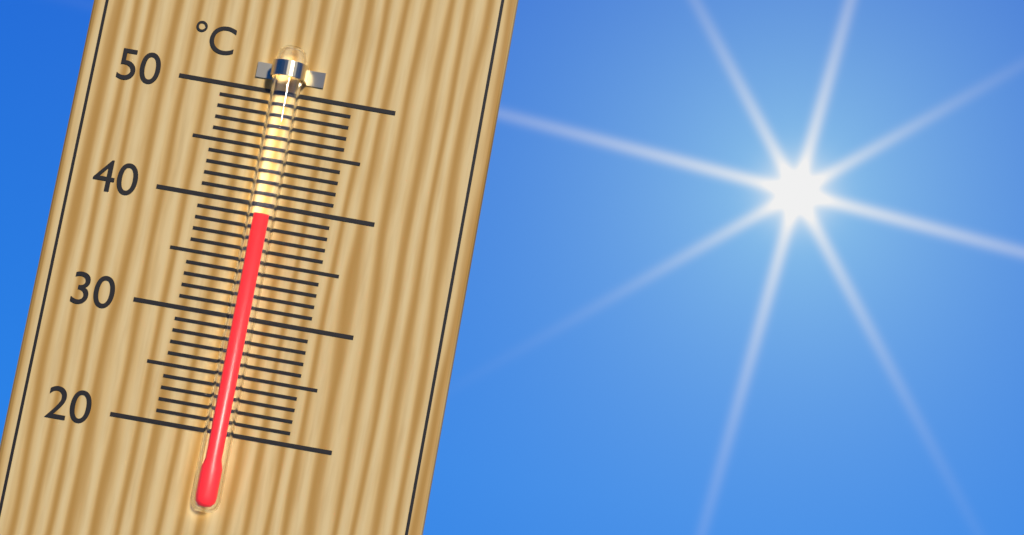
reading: 39 °C
